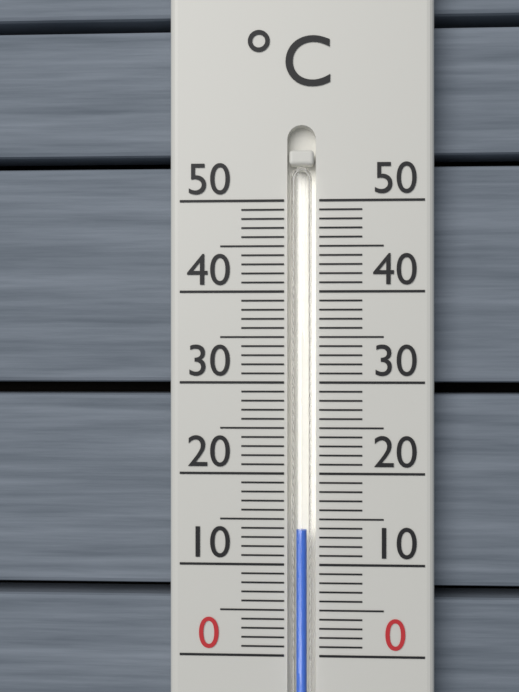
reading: 14 °C
